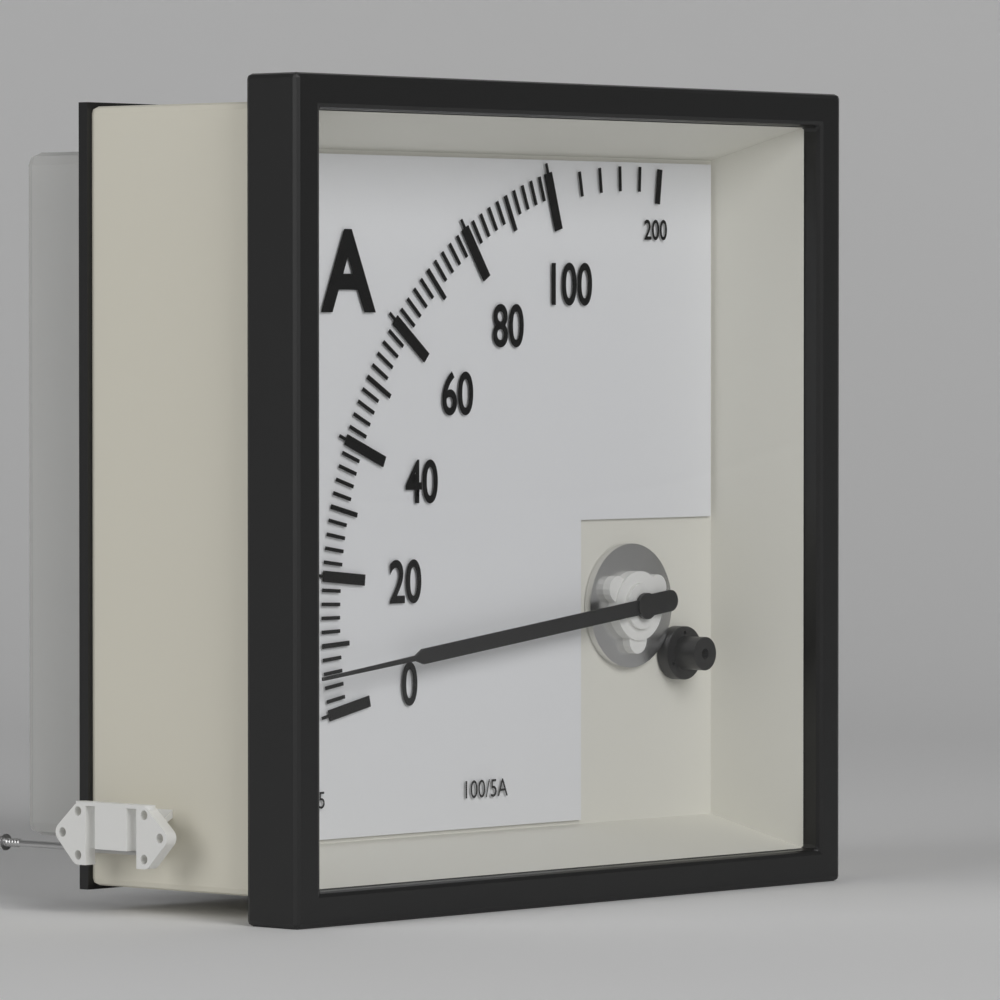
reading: 6 A
